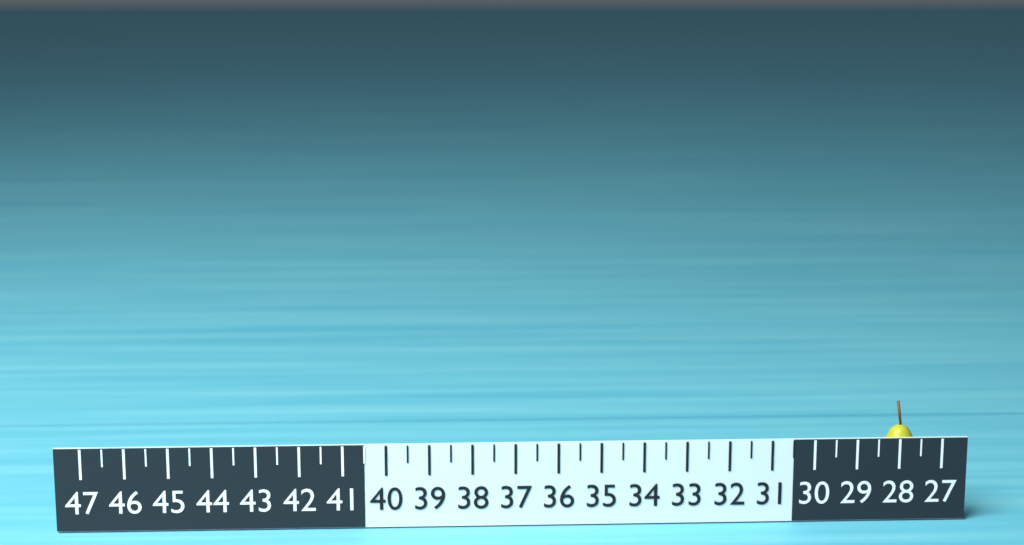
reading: 28.5 (no unit)
